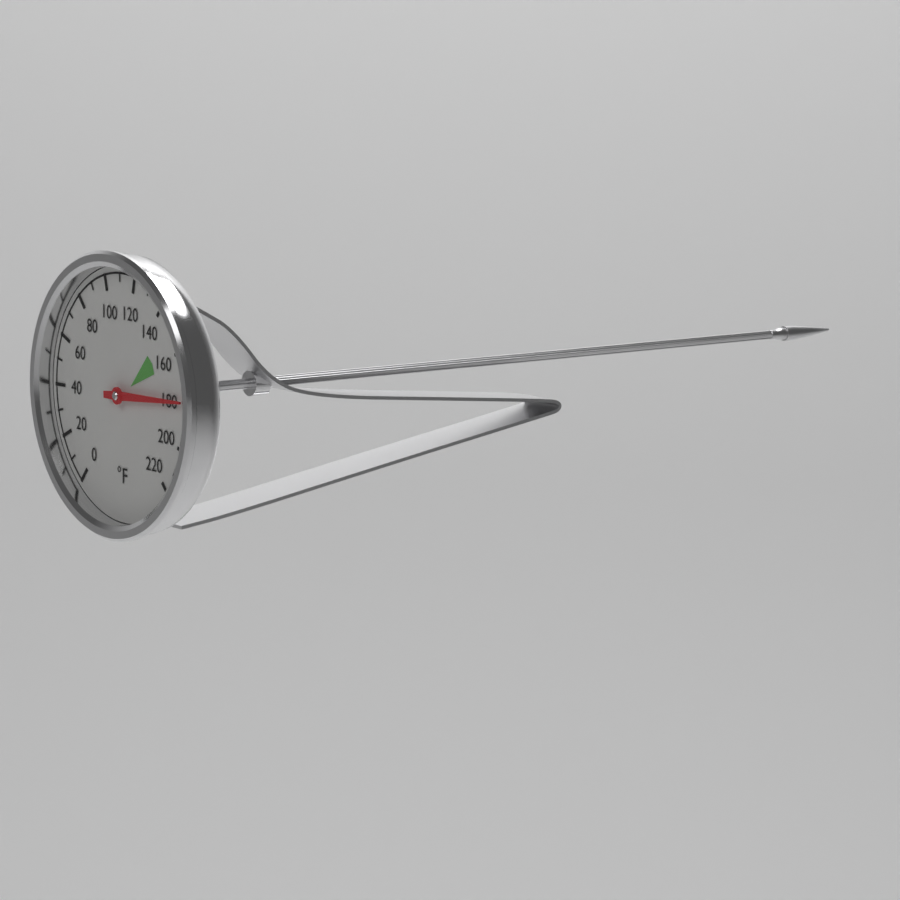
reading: 180 °F
